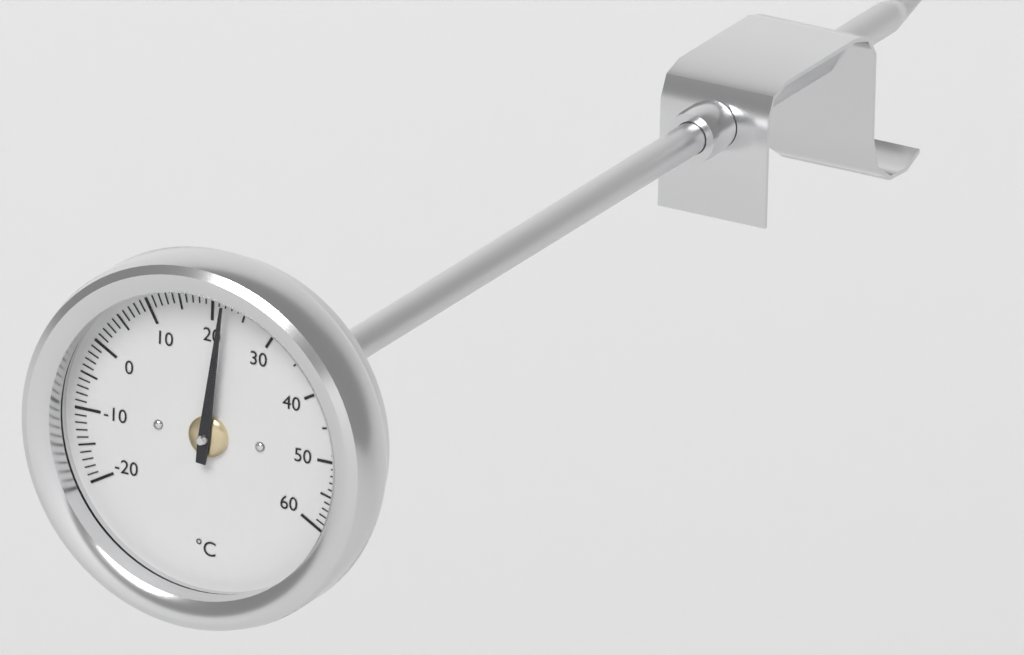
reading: 22 °C
